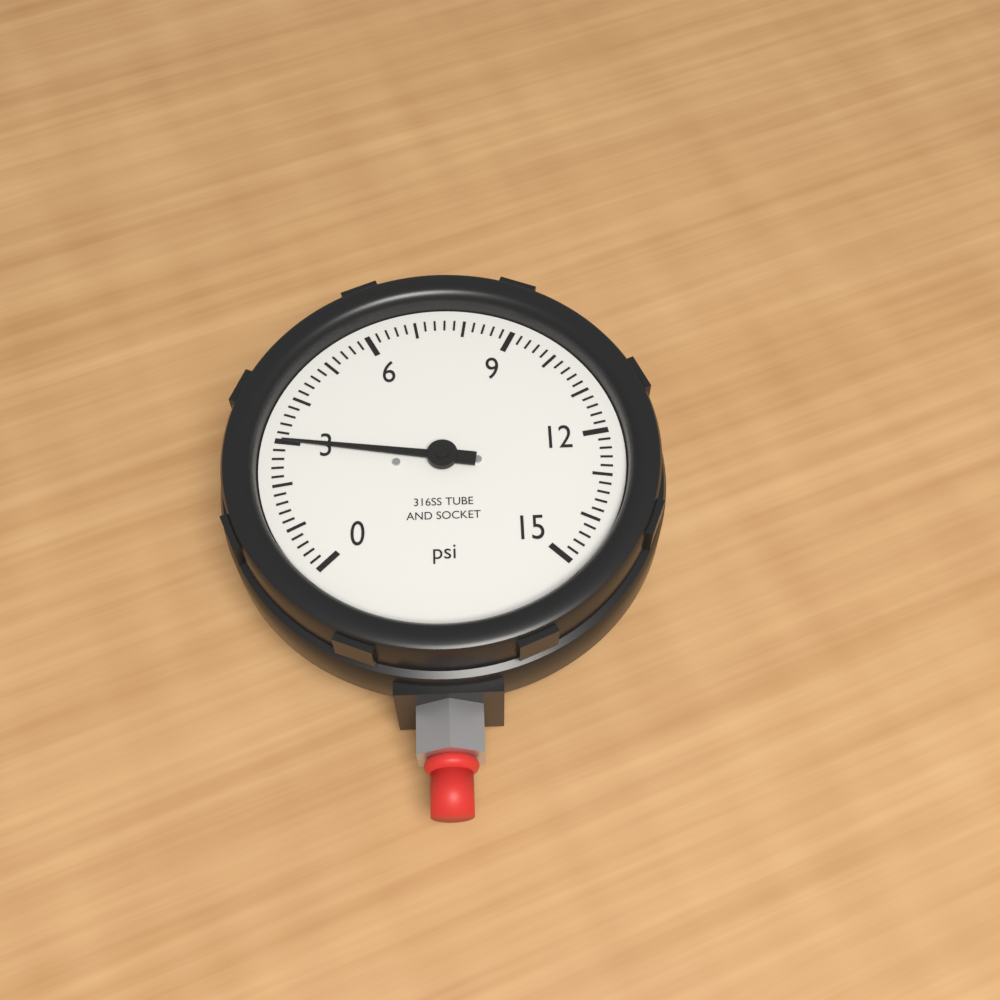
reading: 3.0 psi
